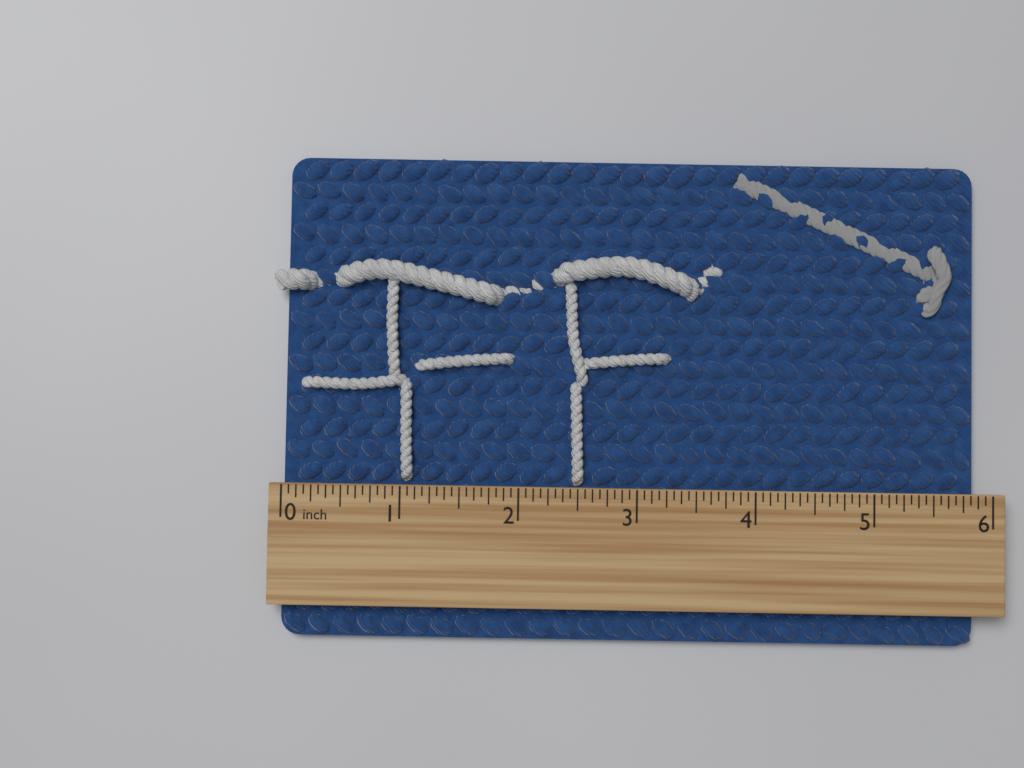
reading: 5.8750 inch
